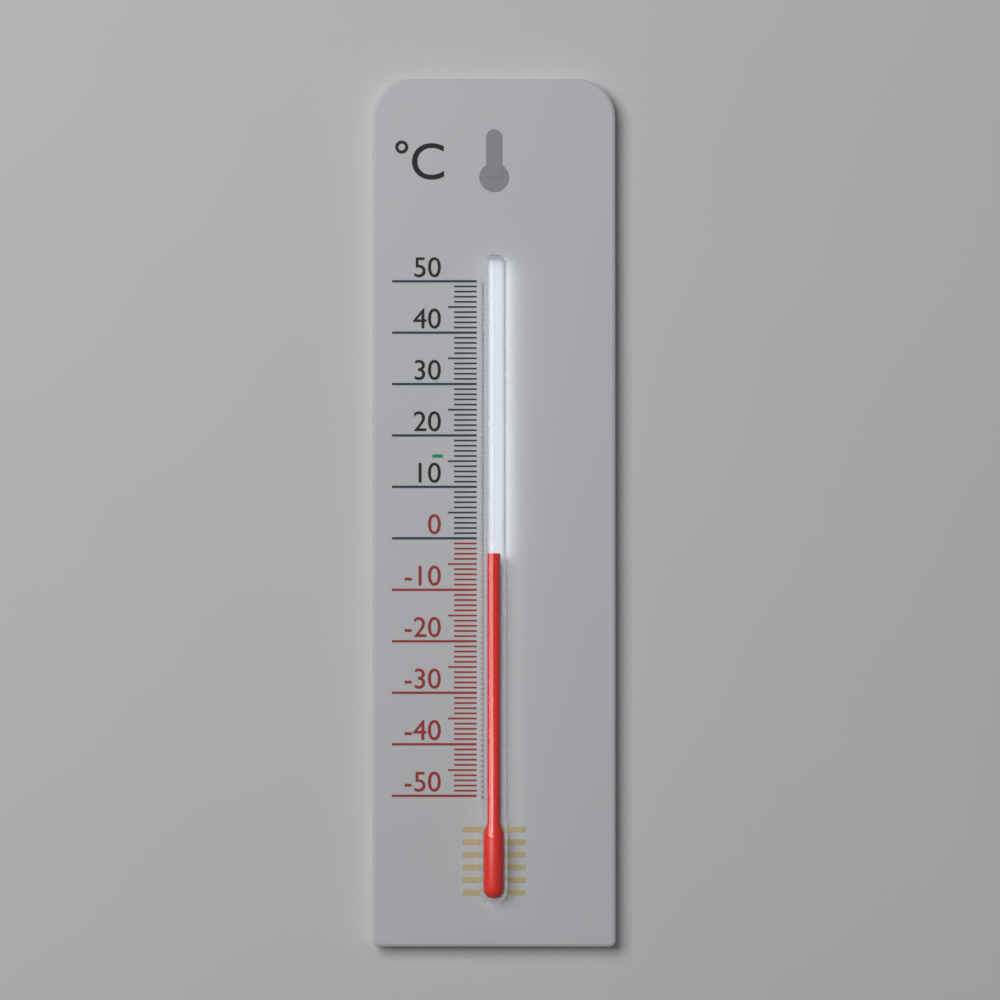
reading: -3 °C
